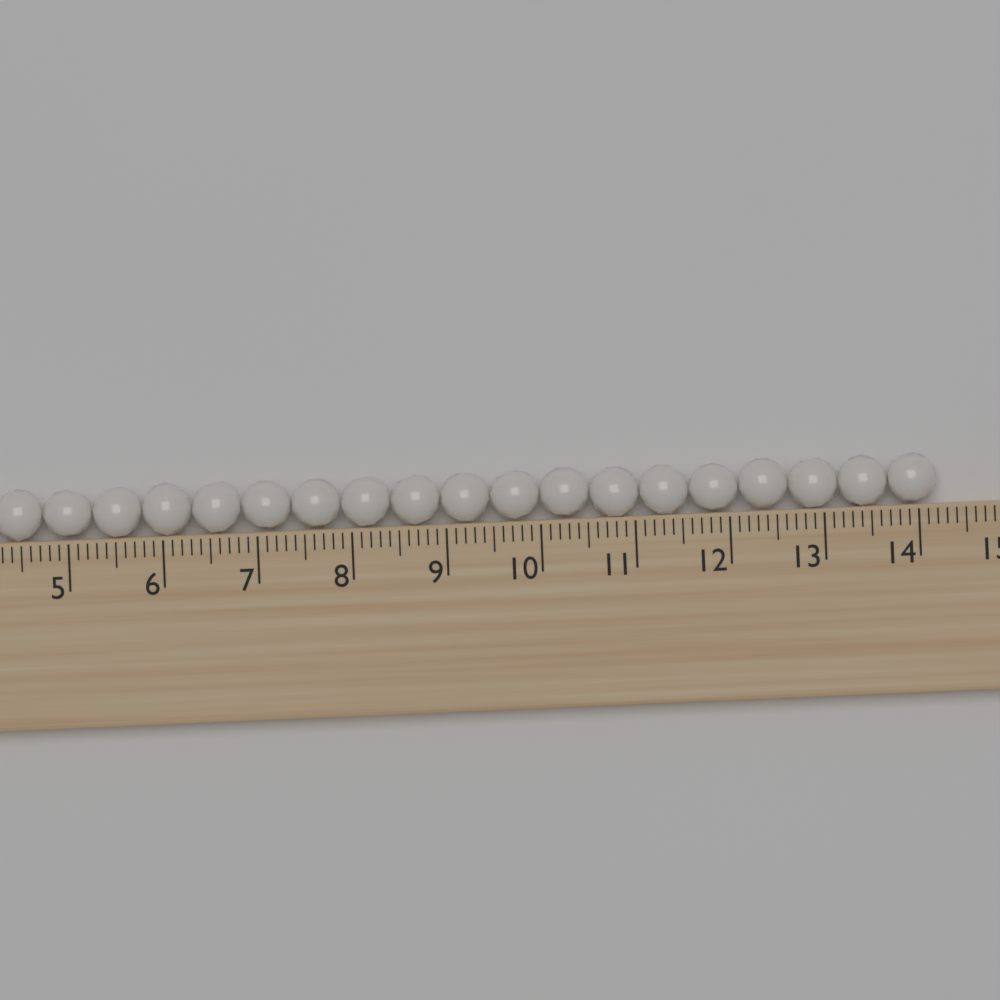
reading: 14.2 (no unit)
